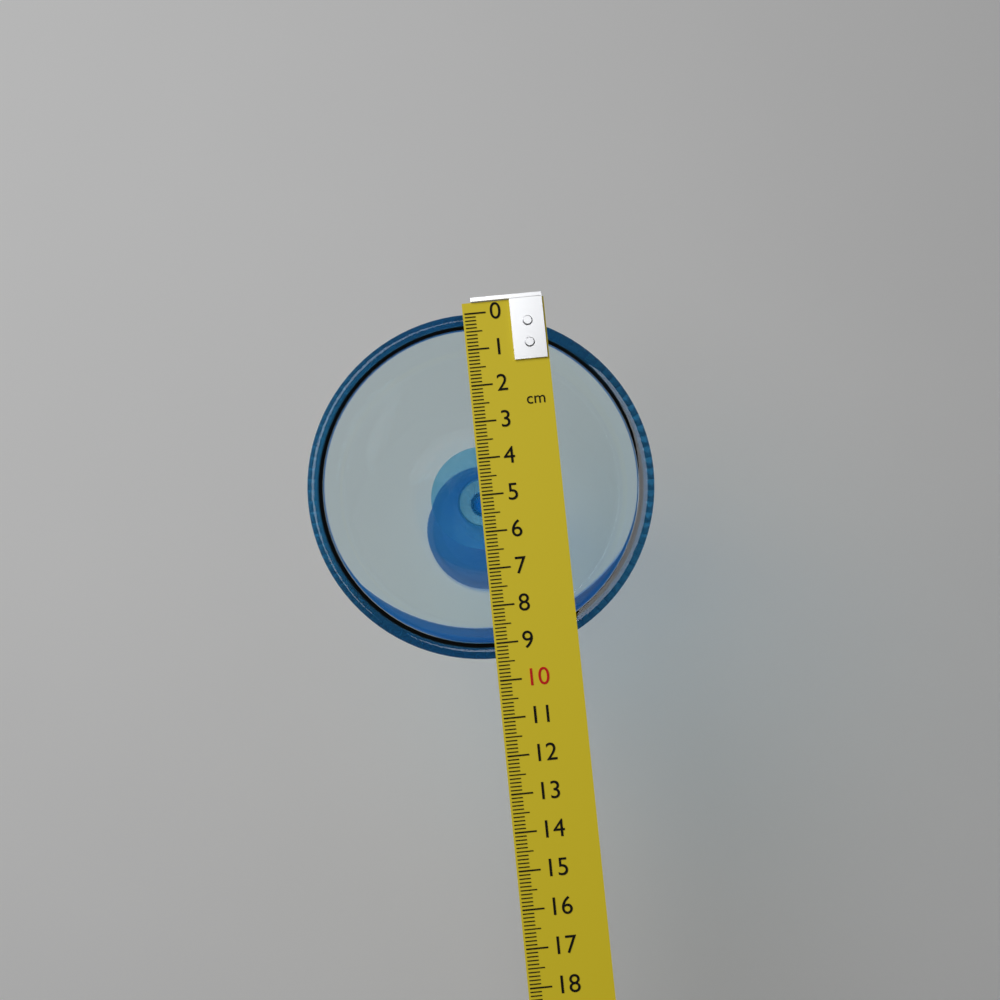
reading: 9.4 cm
